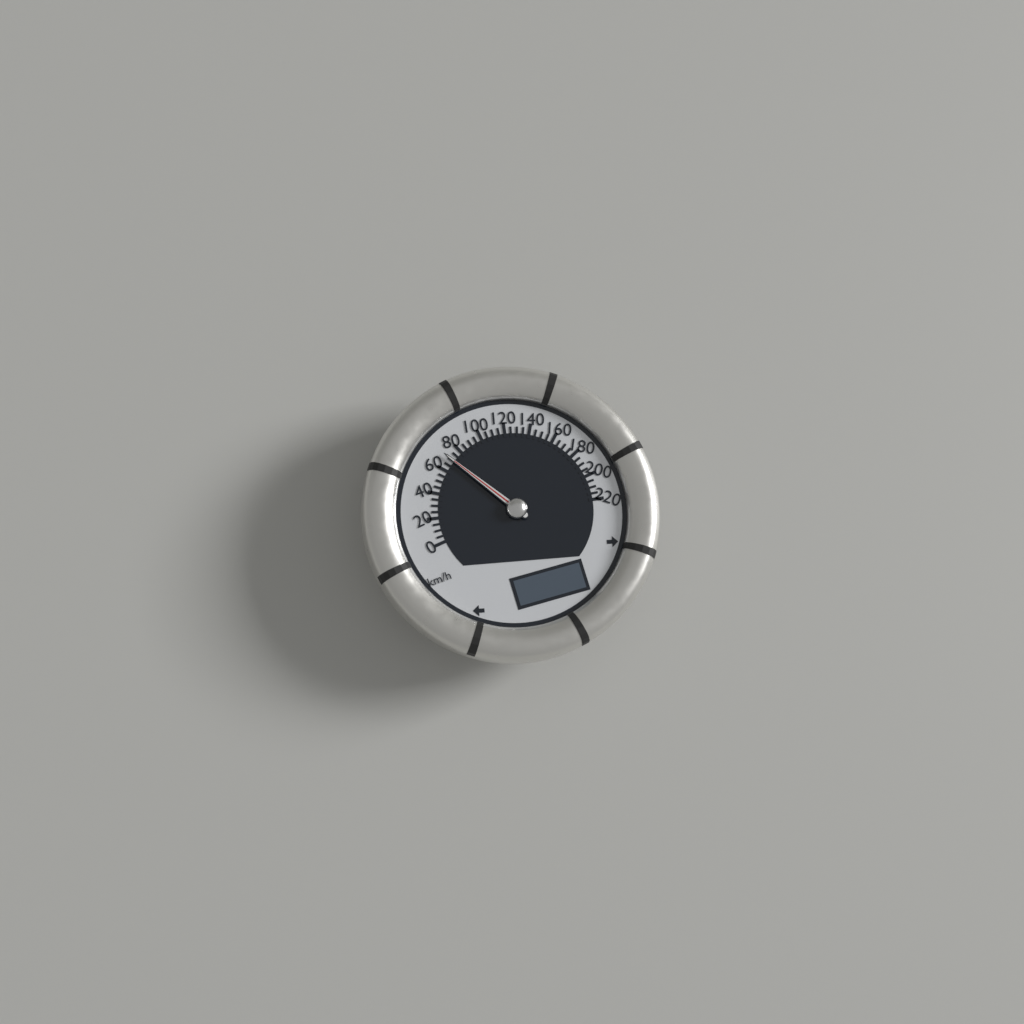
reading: 70 km/h
